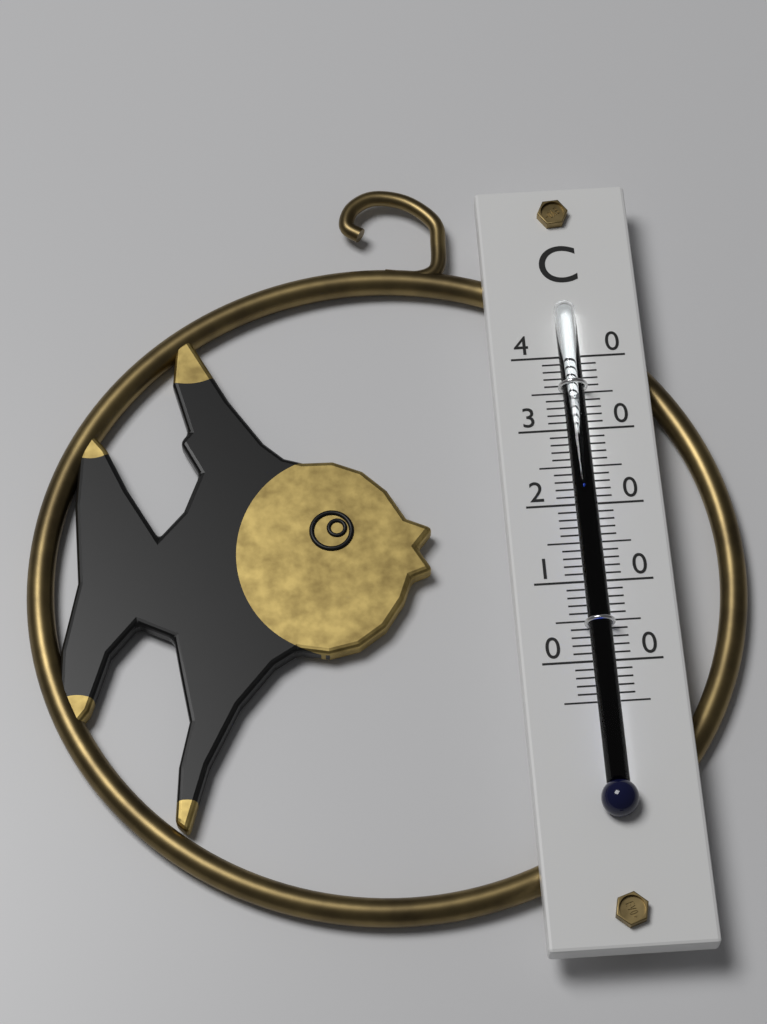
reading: 22 °C
